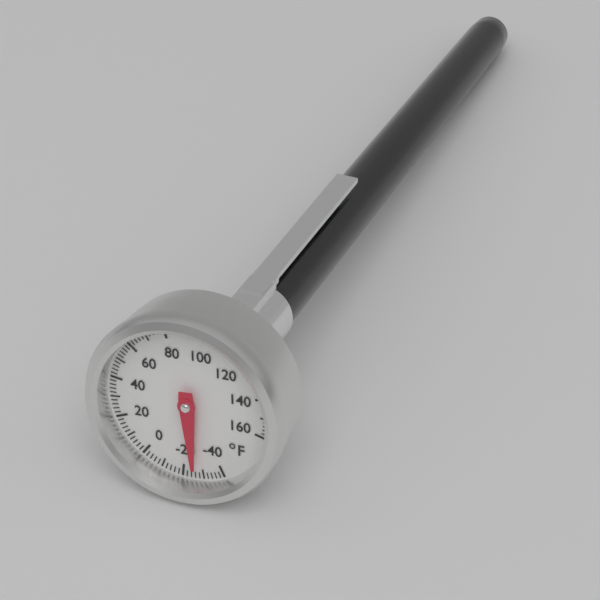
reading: -26 °F
